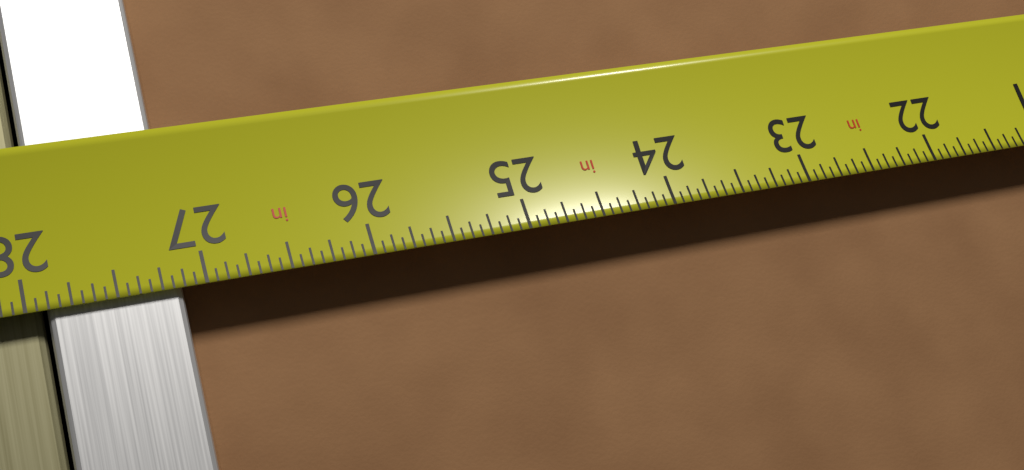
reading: 27.1250 in
